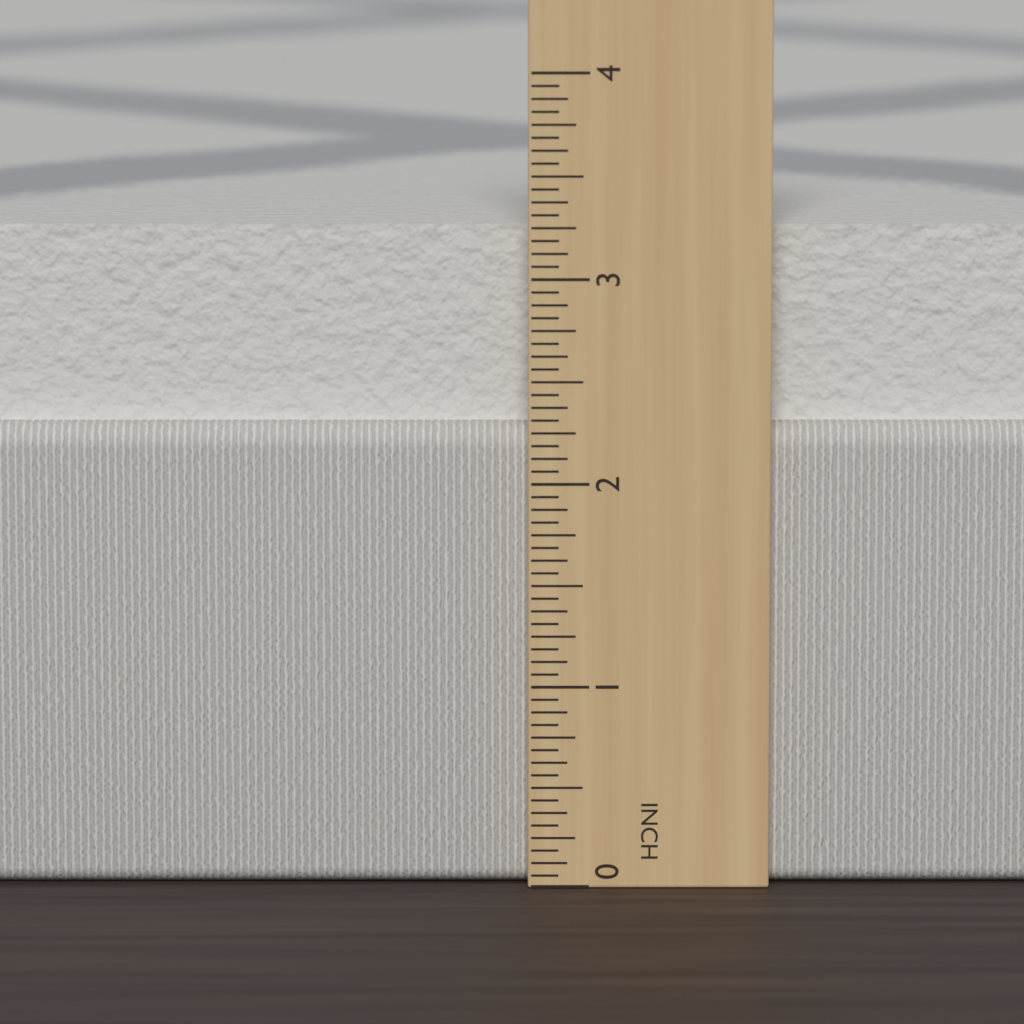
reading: 3.2500 in
